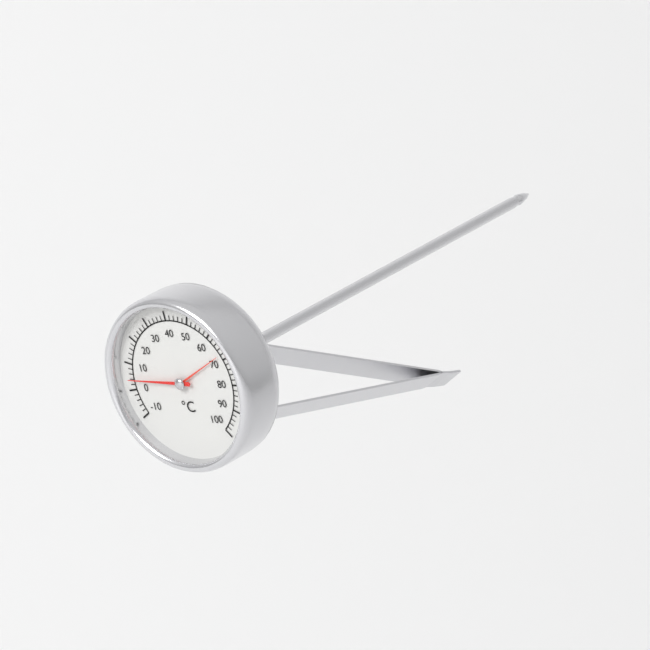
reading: 4 °C
